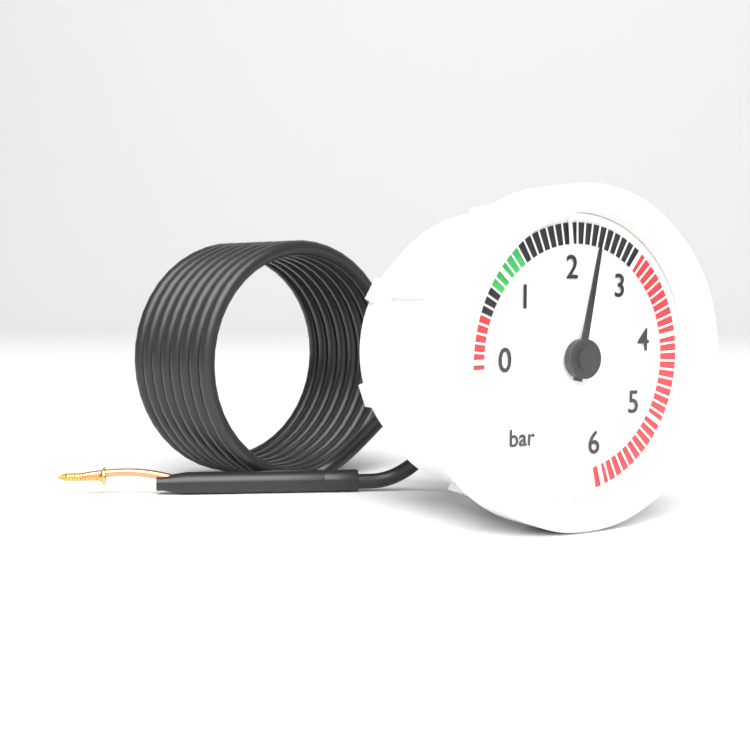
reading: 2.4 bar
